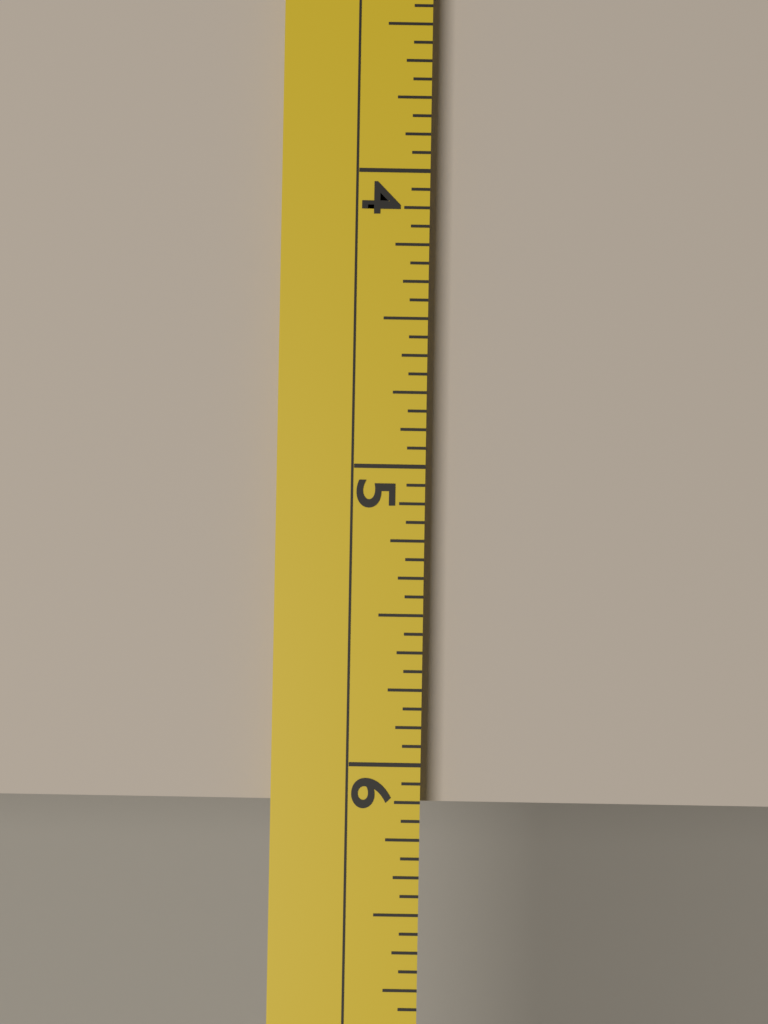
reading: 6.1250 (no unit)
